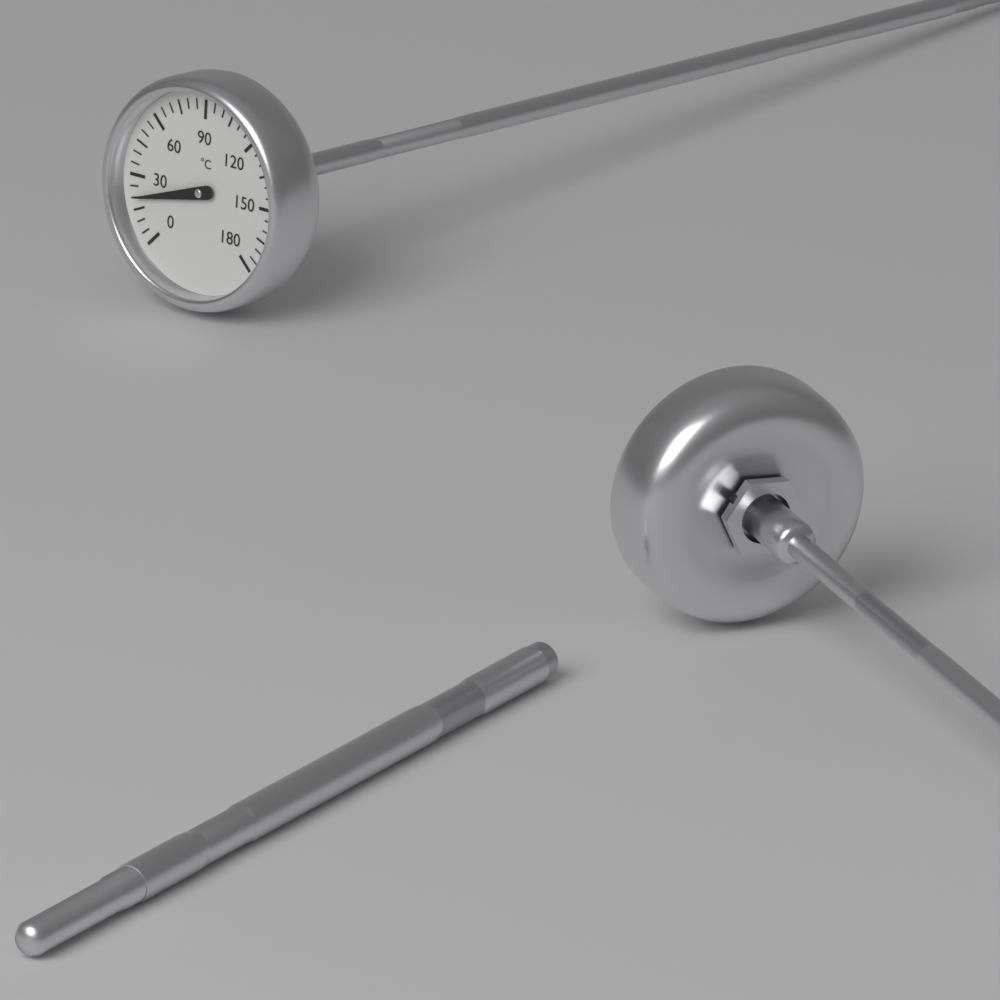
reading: 20 °C
